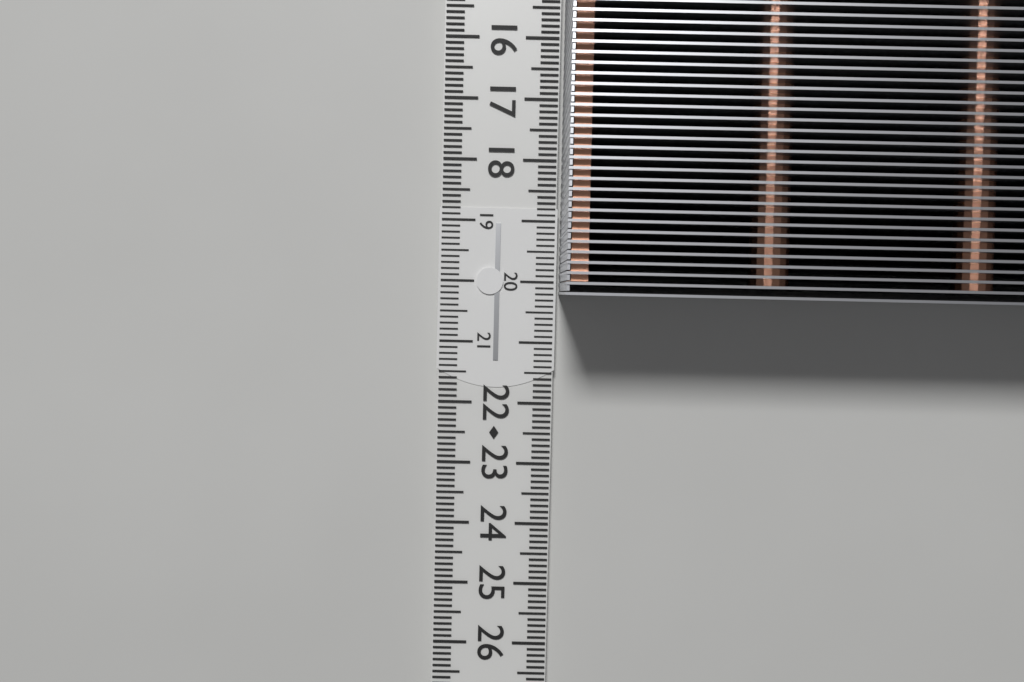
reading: 20.2 cm
